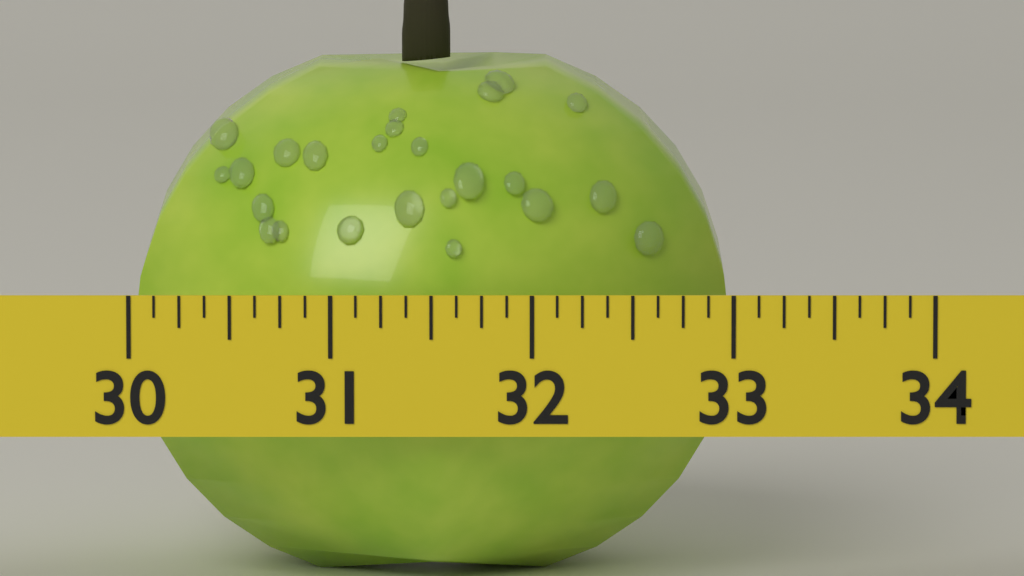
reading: 33.000 (no unit)
